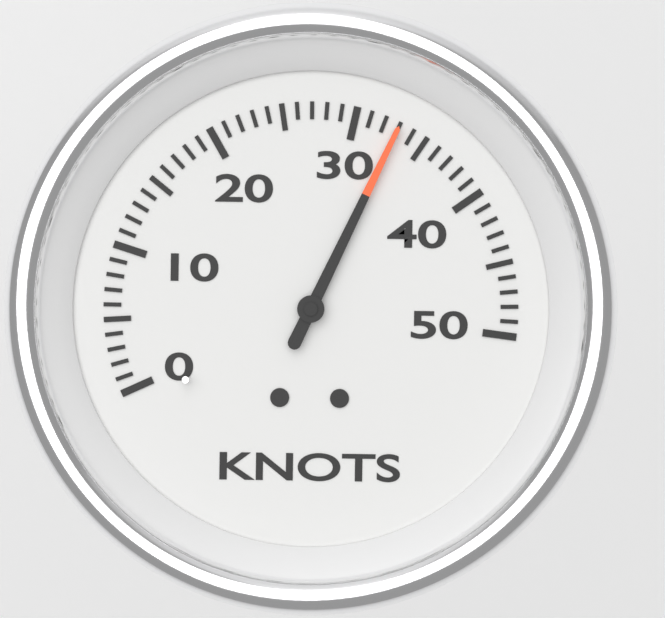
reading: 33 knots
